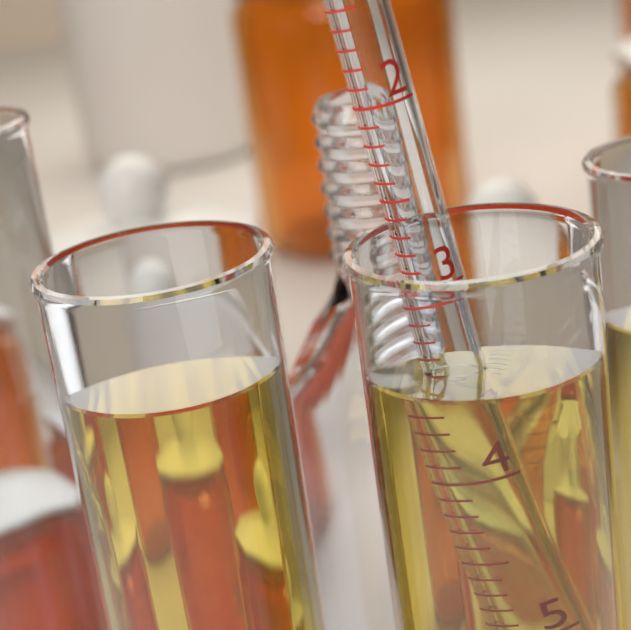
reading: 3.4 ml
